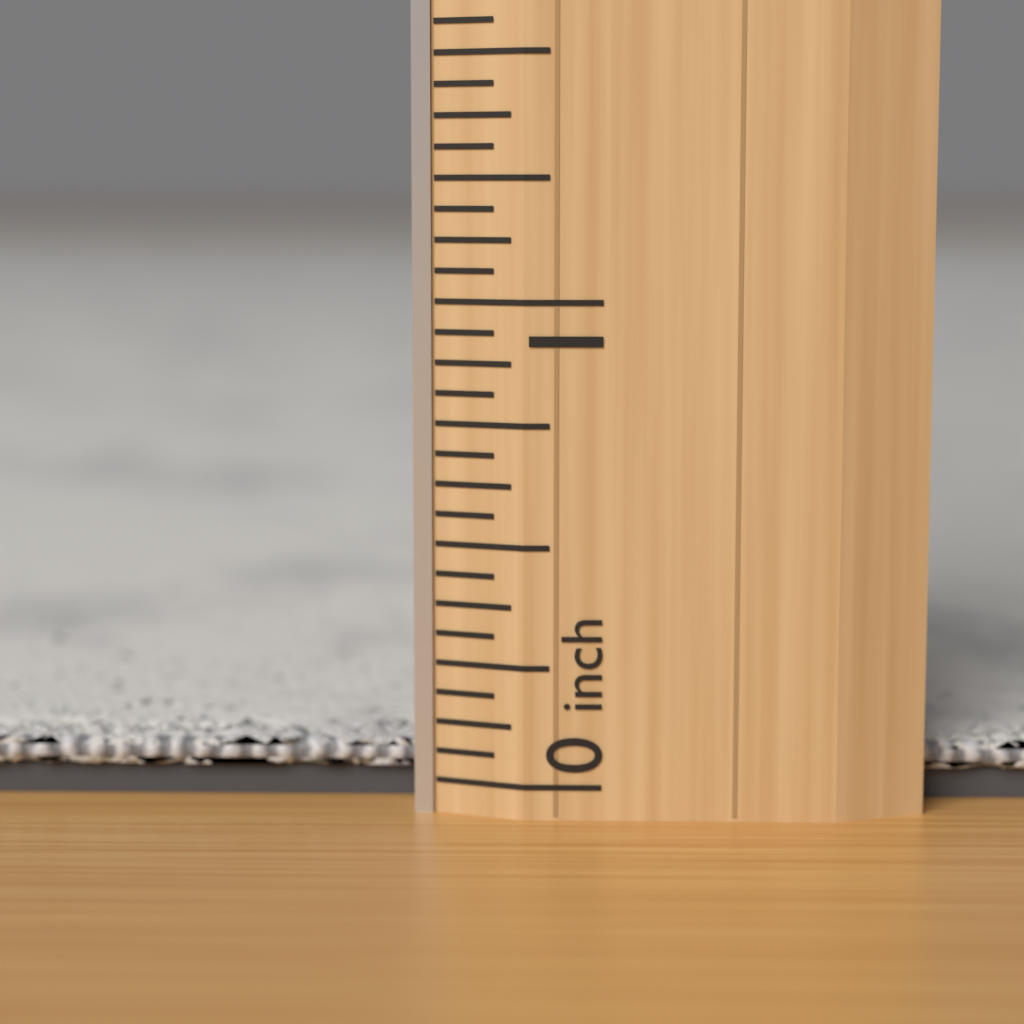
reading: 0.0625 inch
